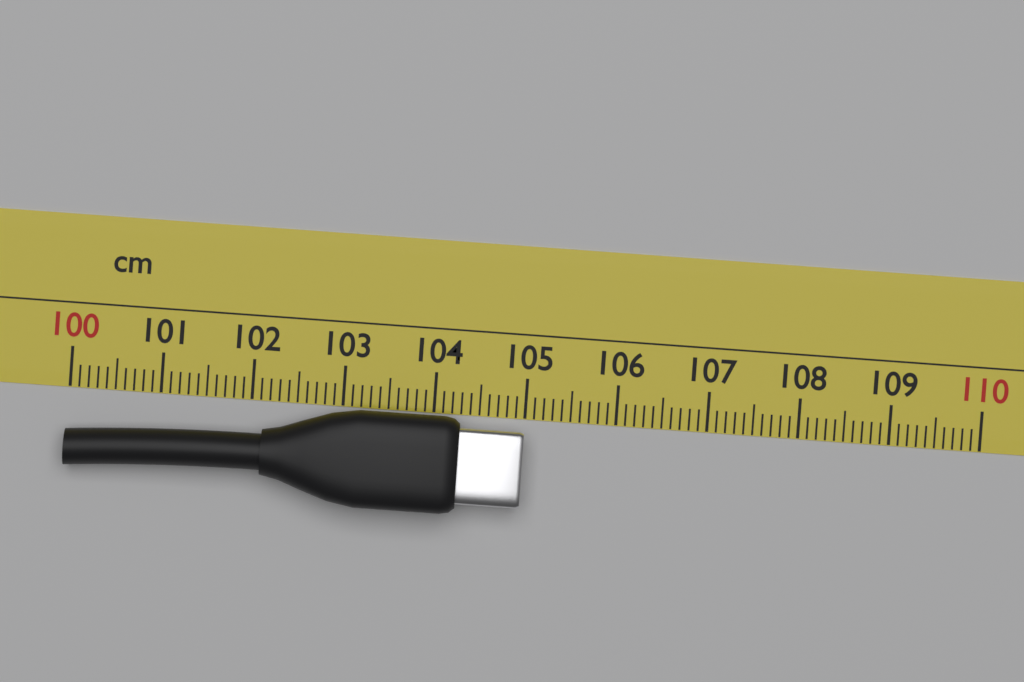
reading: 105.0 cm
